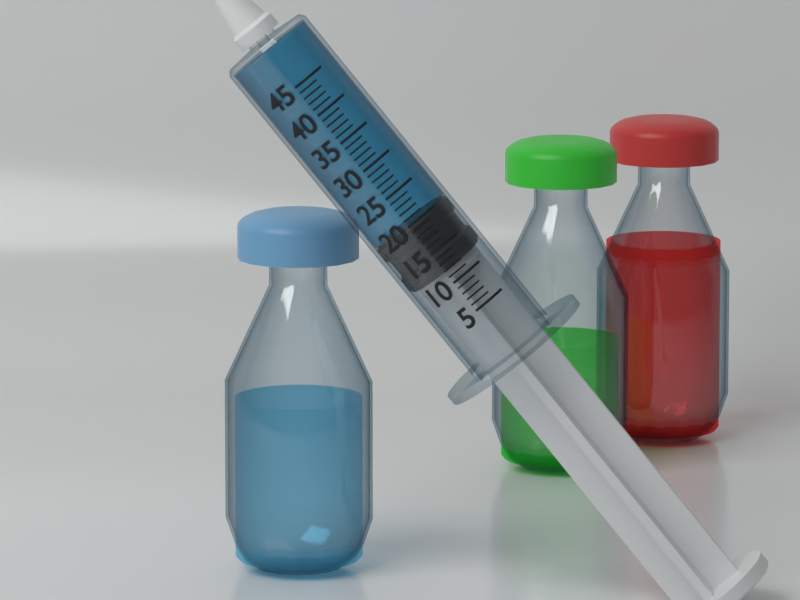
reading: 20 (no unit)
